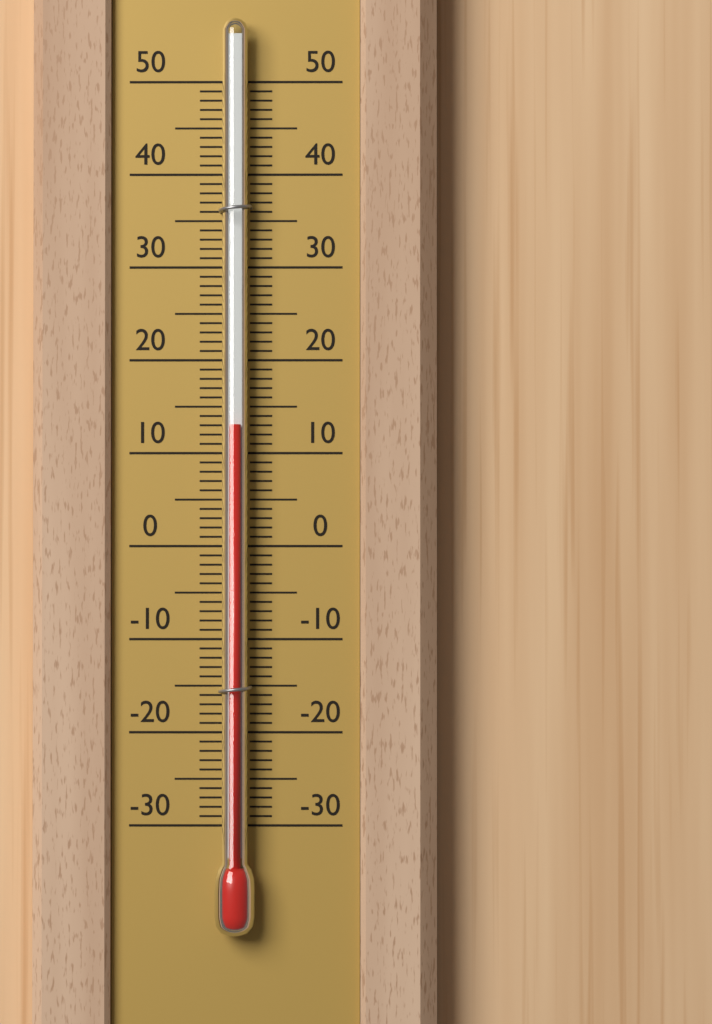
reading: 13 (no unit)
